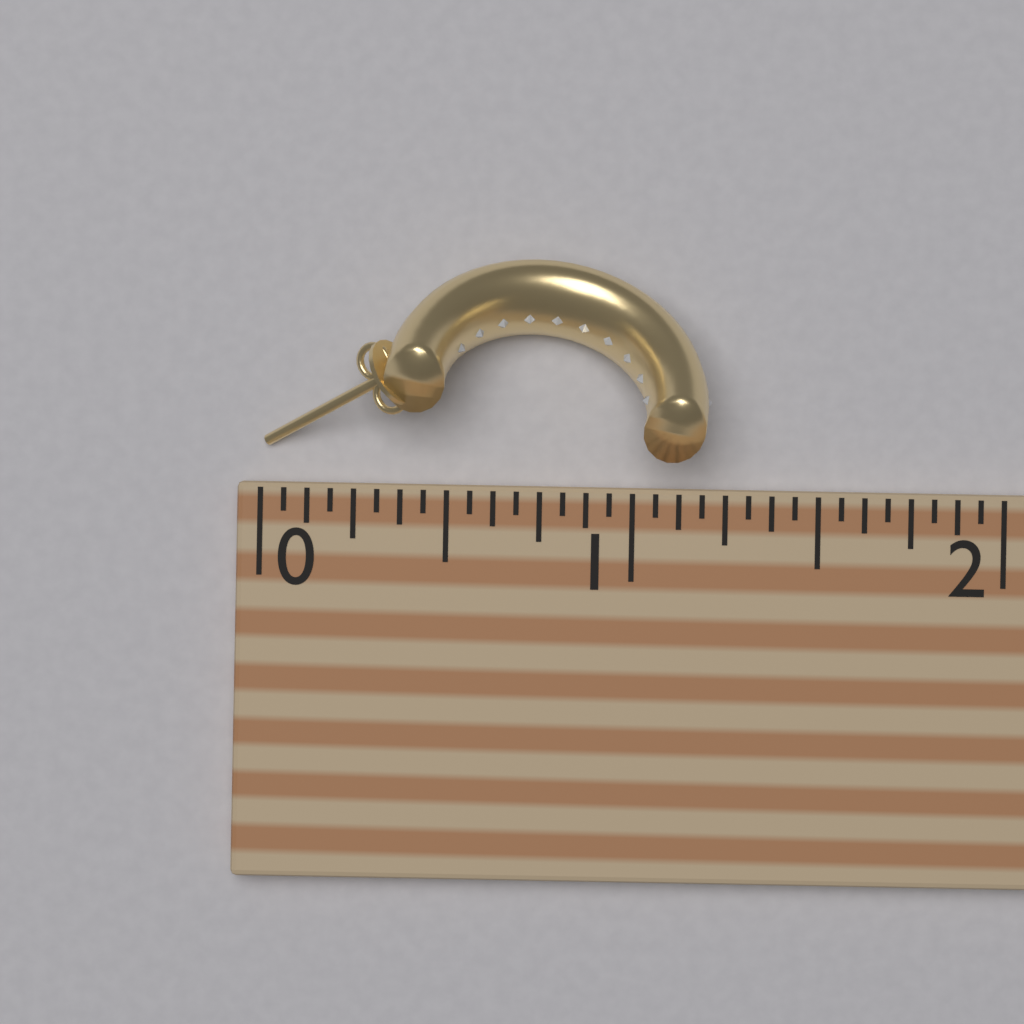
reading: 1.2000 (no unit)
